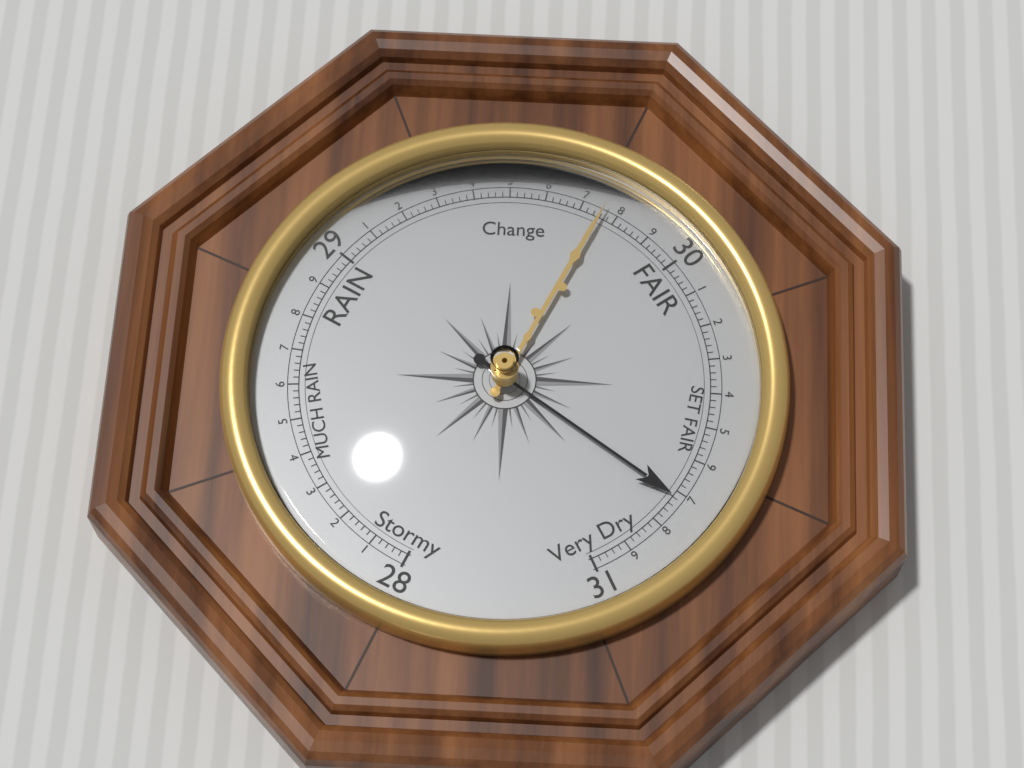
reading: 30.72 (no unit)
